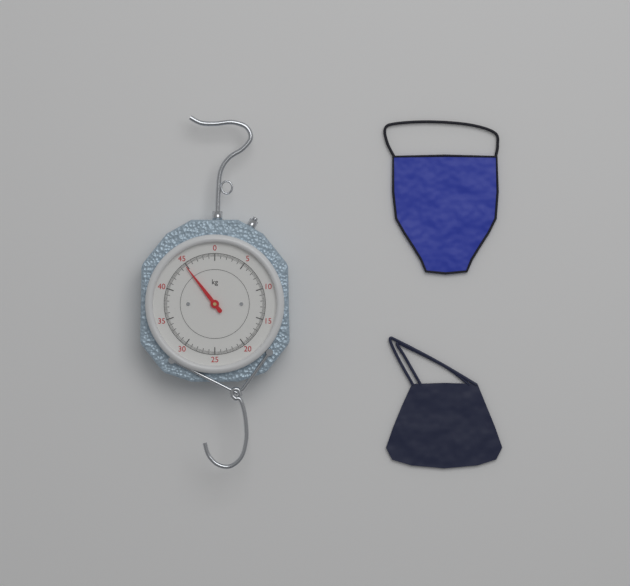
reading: 44.8 kg
